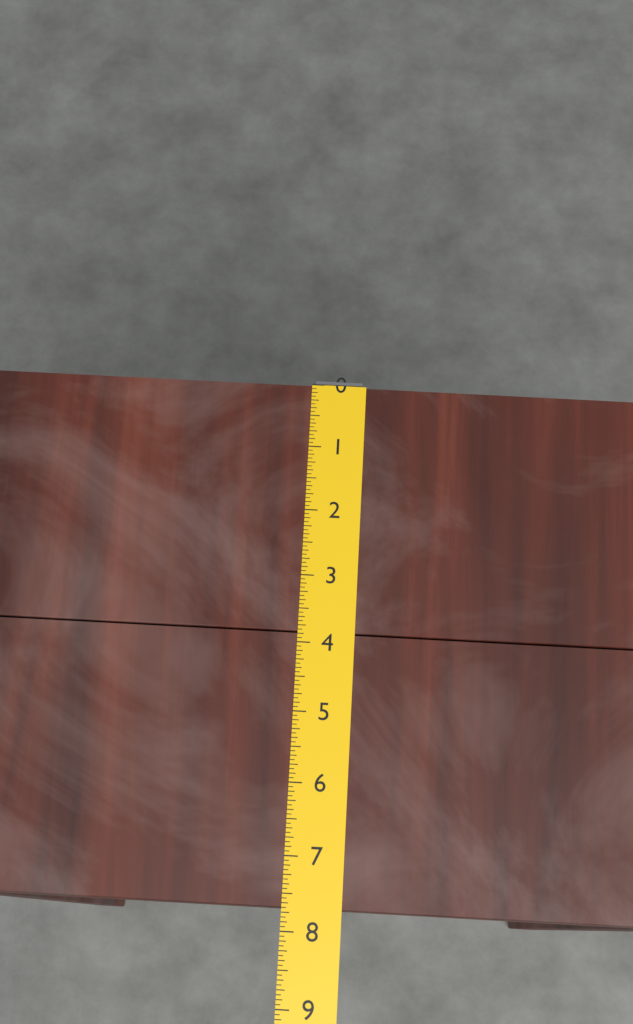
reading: 7.6875 (no unit)
